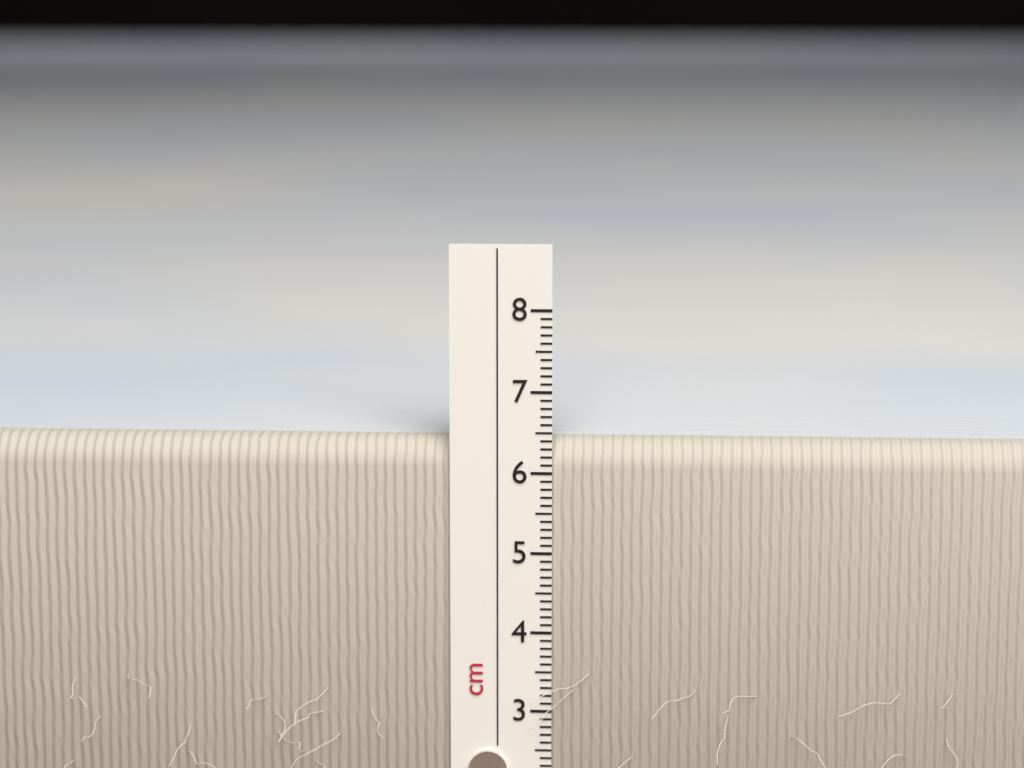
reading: 6.4 cm
